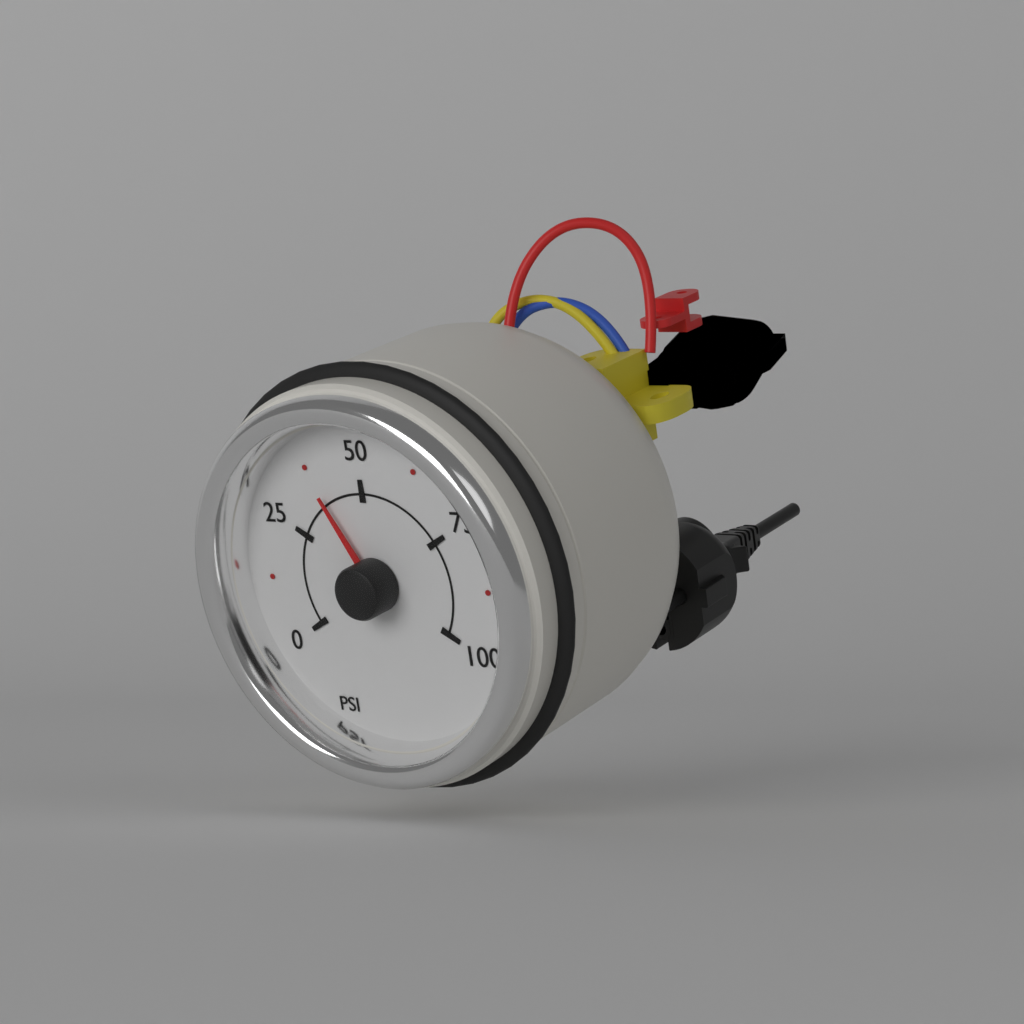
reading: 37.5 psi
